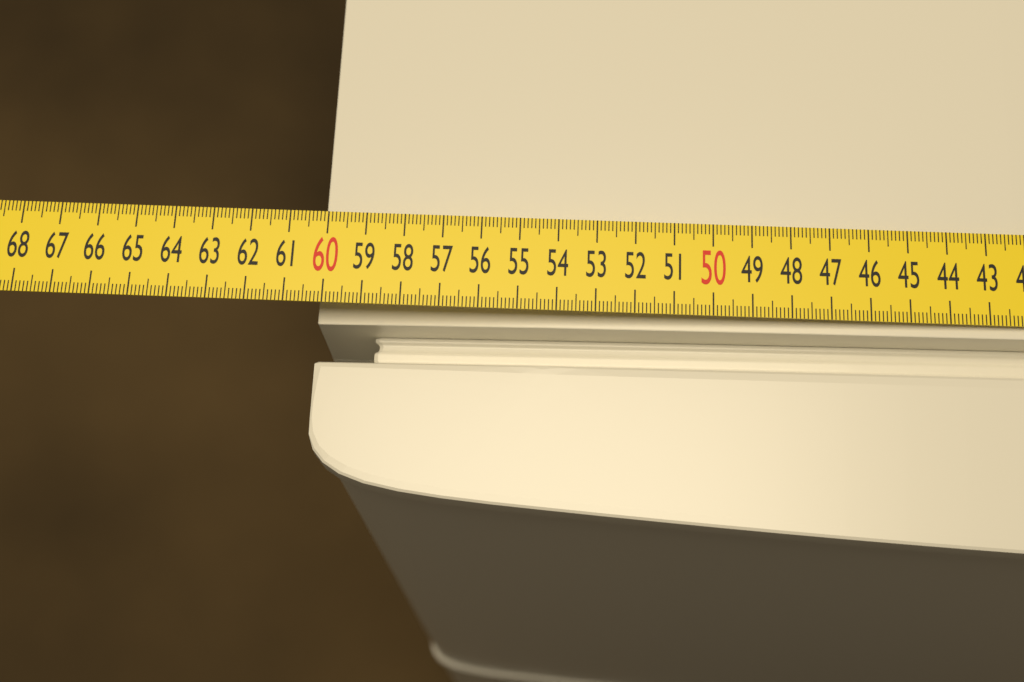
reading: 60.2 cm
